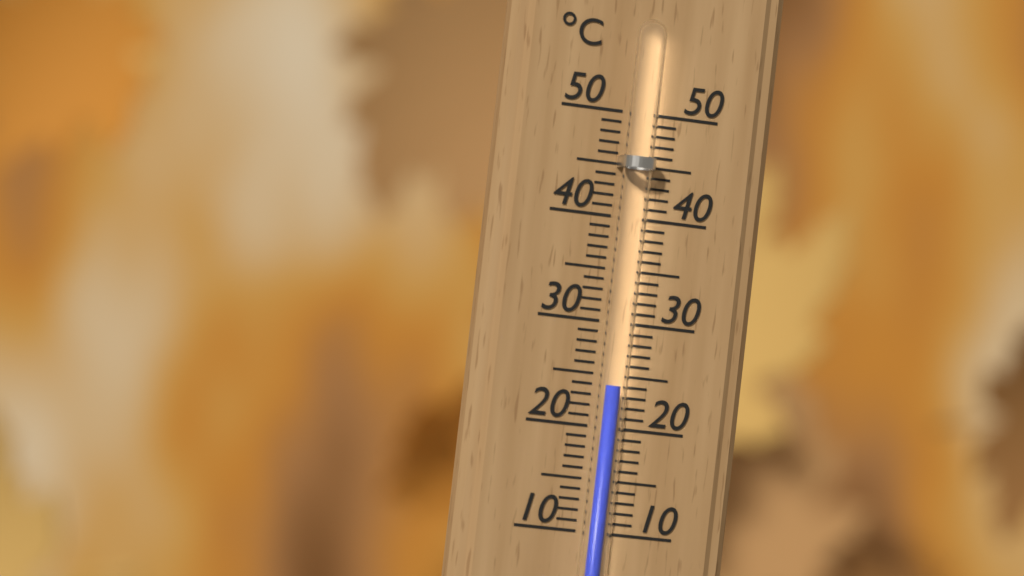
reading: 24 °C
